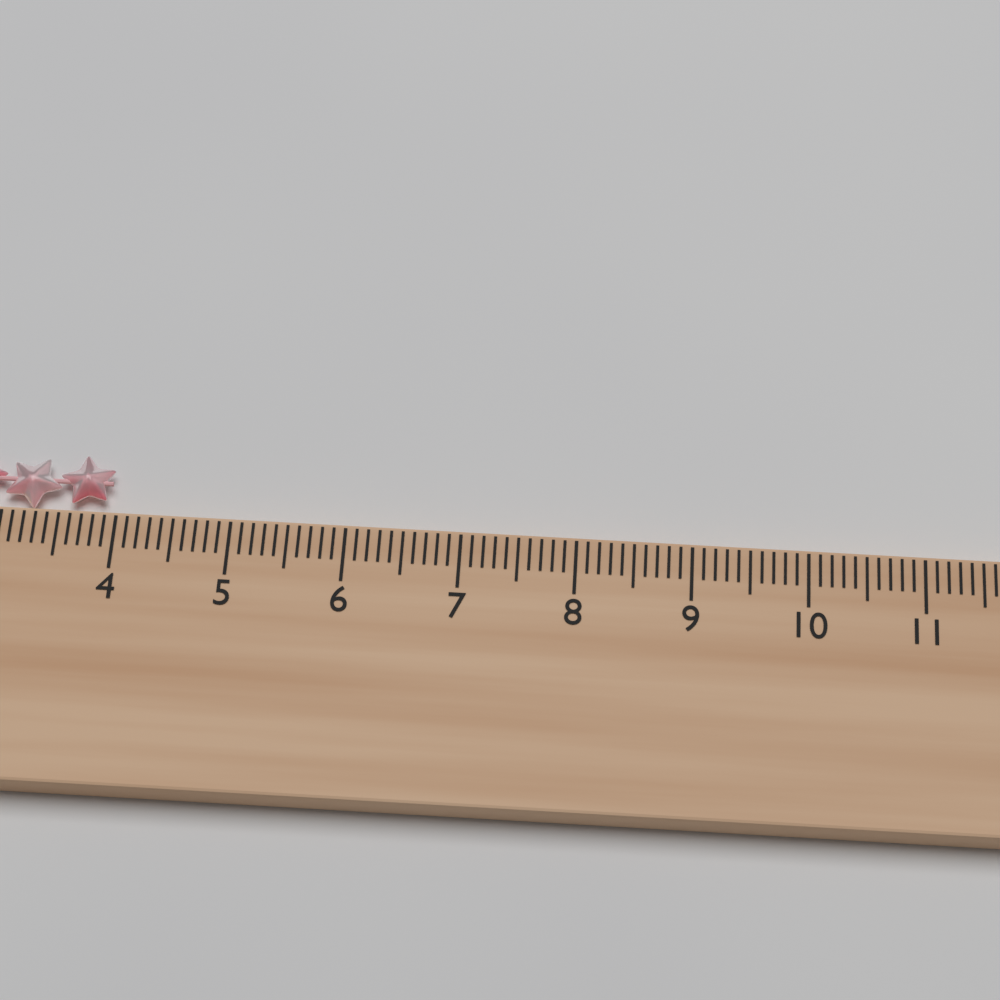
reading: 3.9 cm
